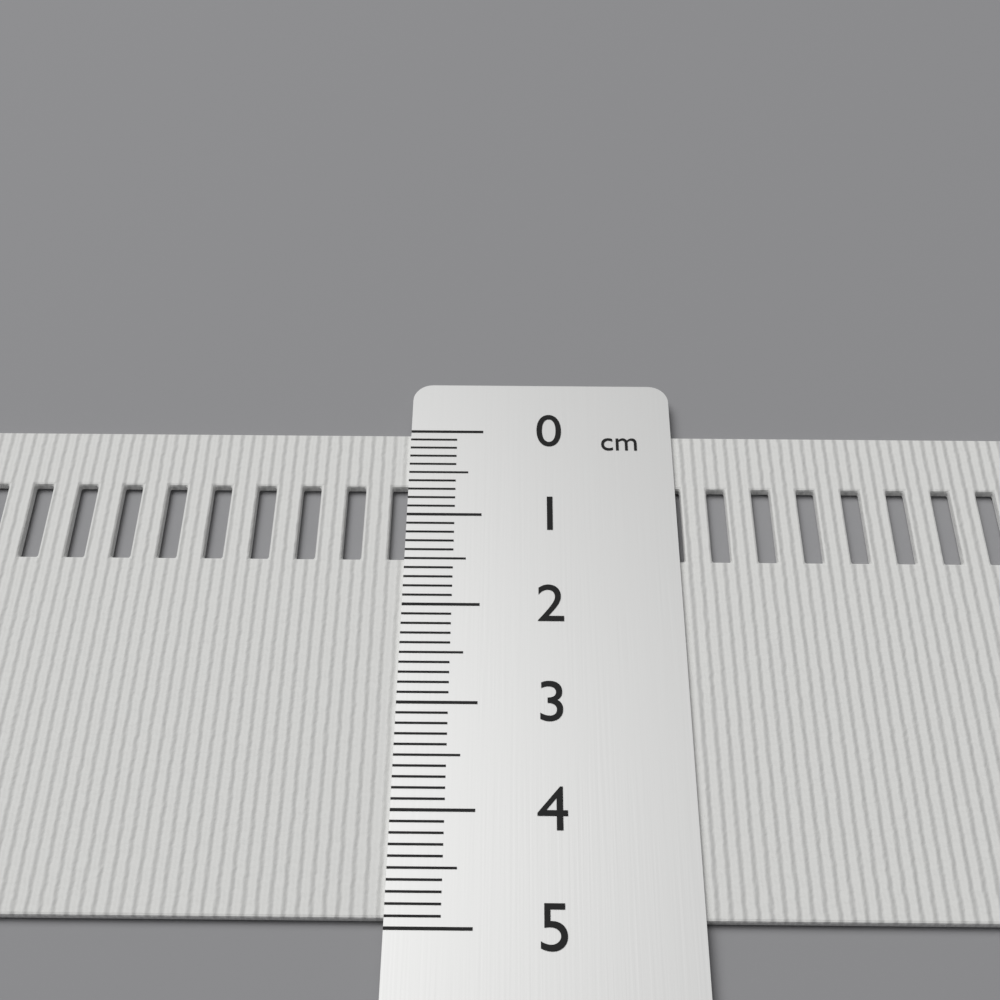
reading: 4.9 cm
